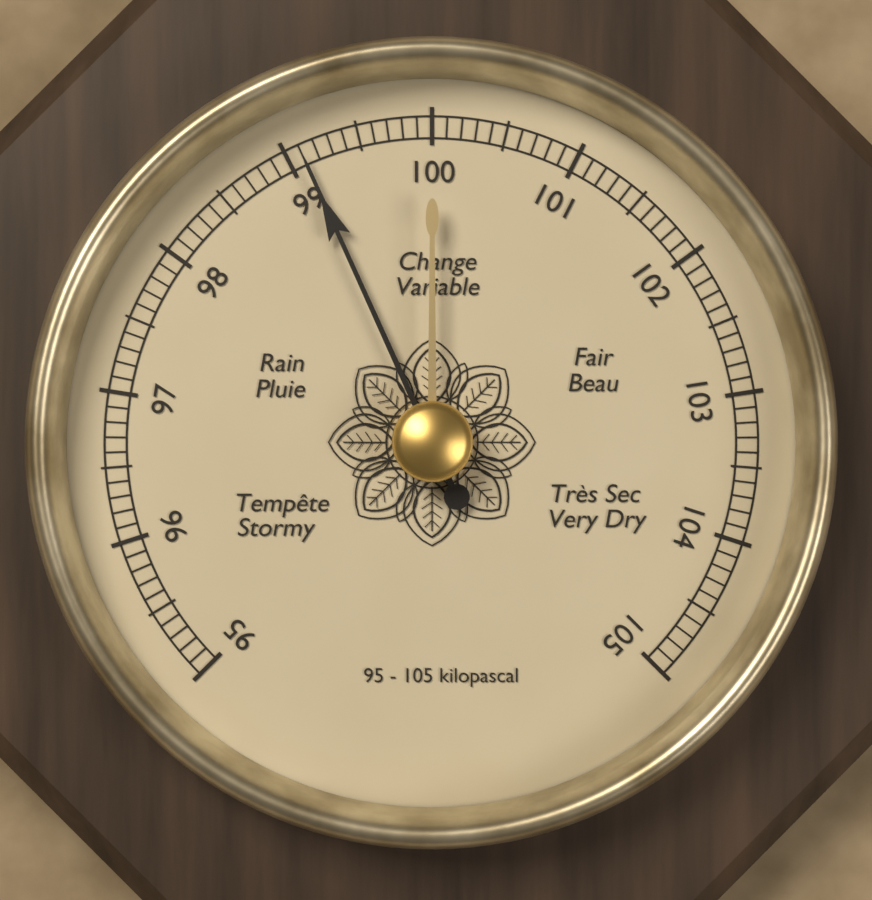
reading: 99.1 kPa
